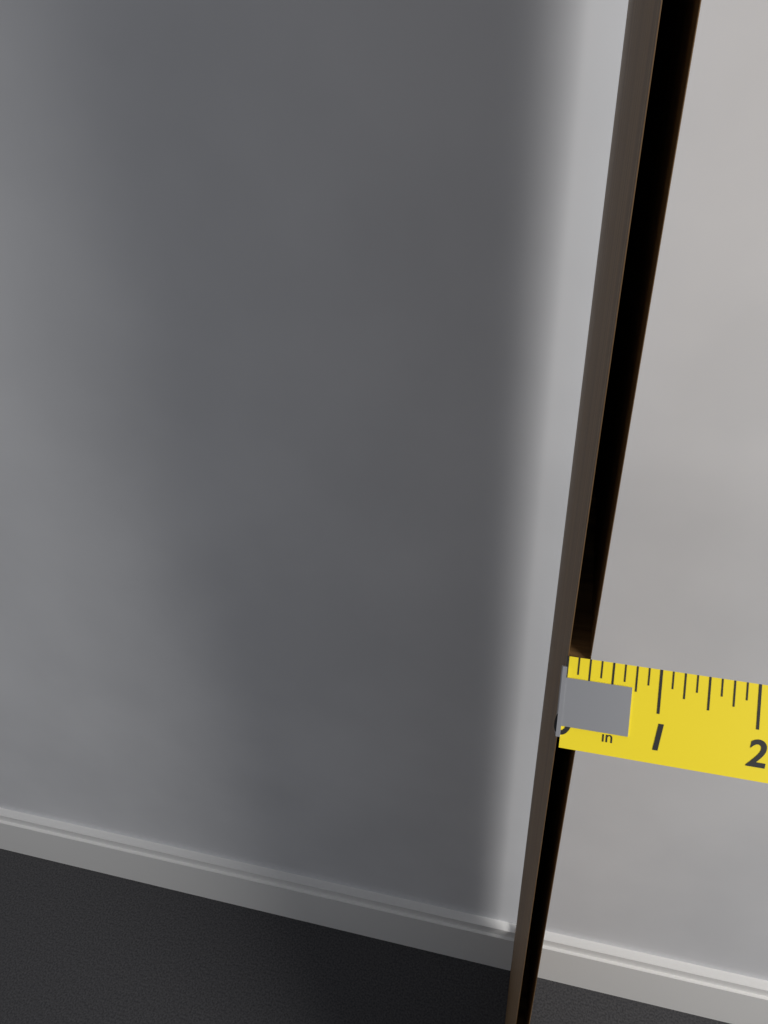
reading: 0.250 in
